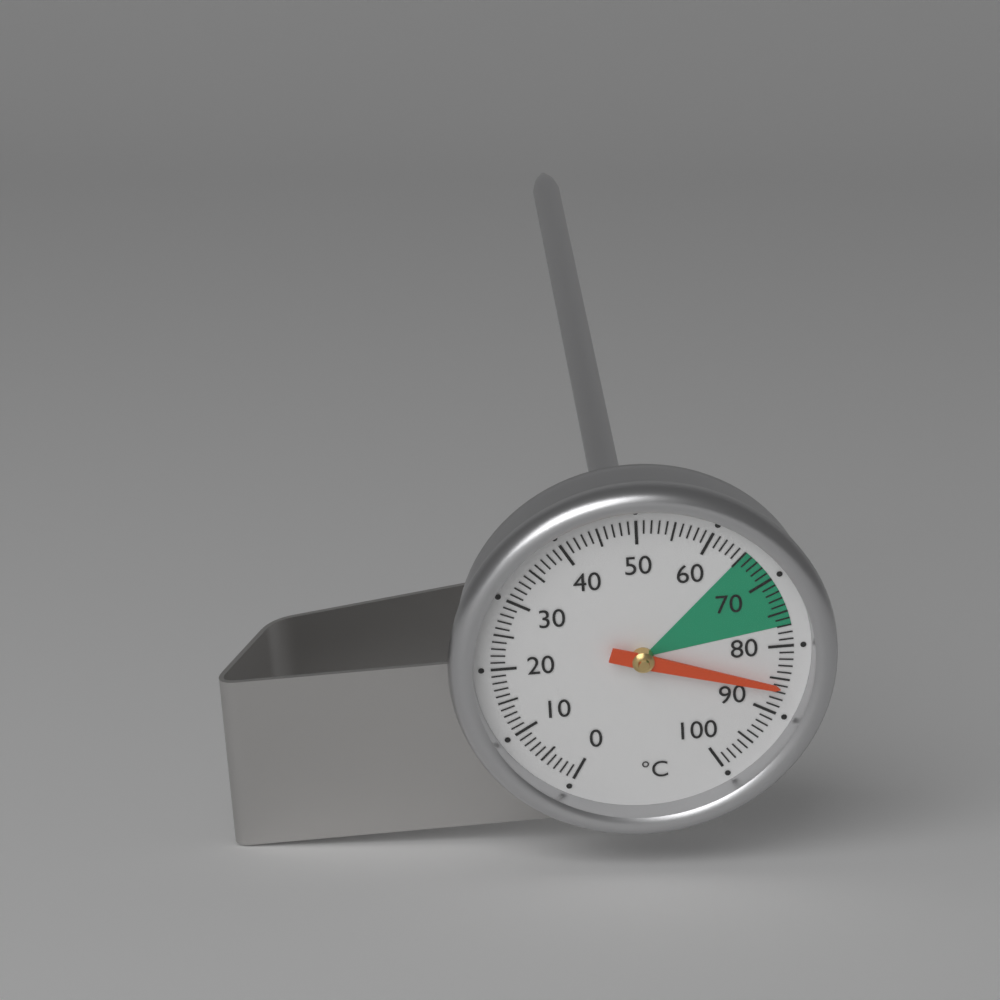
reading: 86 °C
